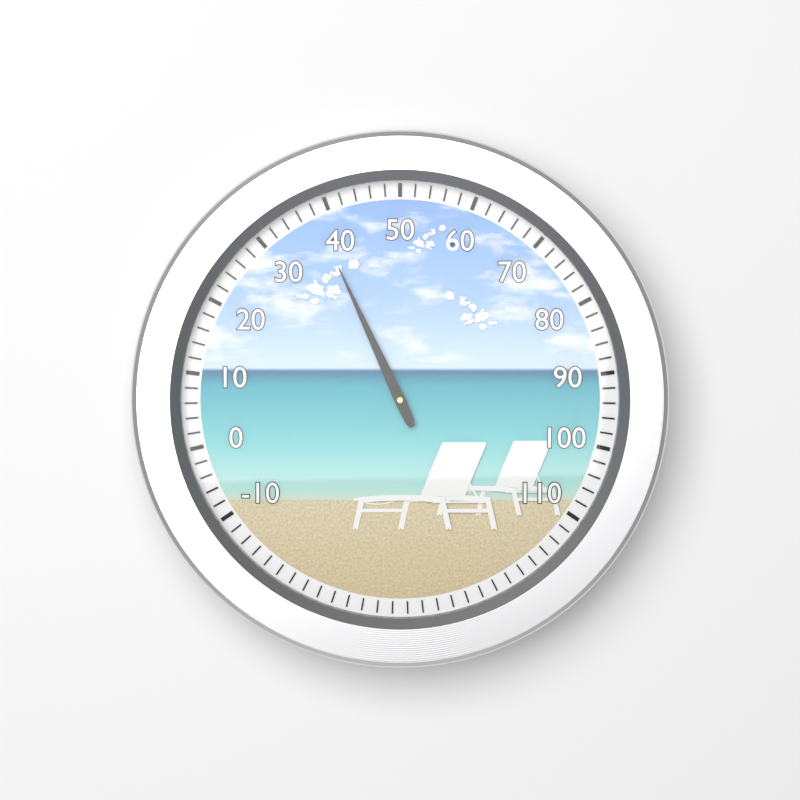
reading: 38 (no unit)
